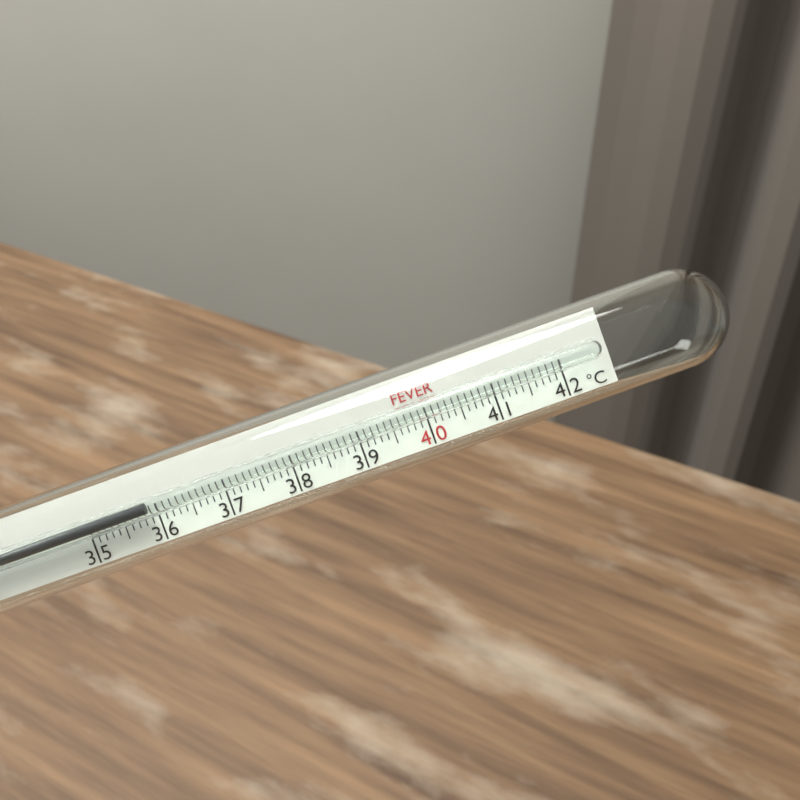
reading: 35.9 °C
